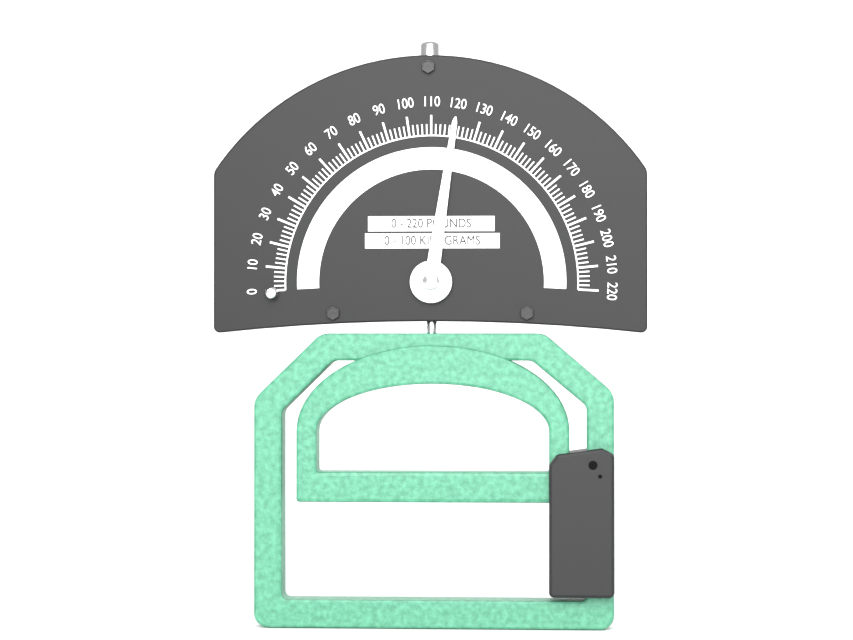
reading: 120 lb
